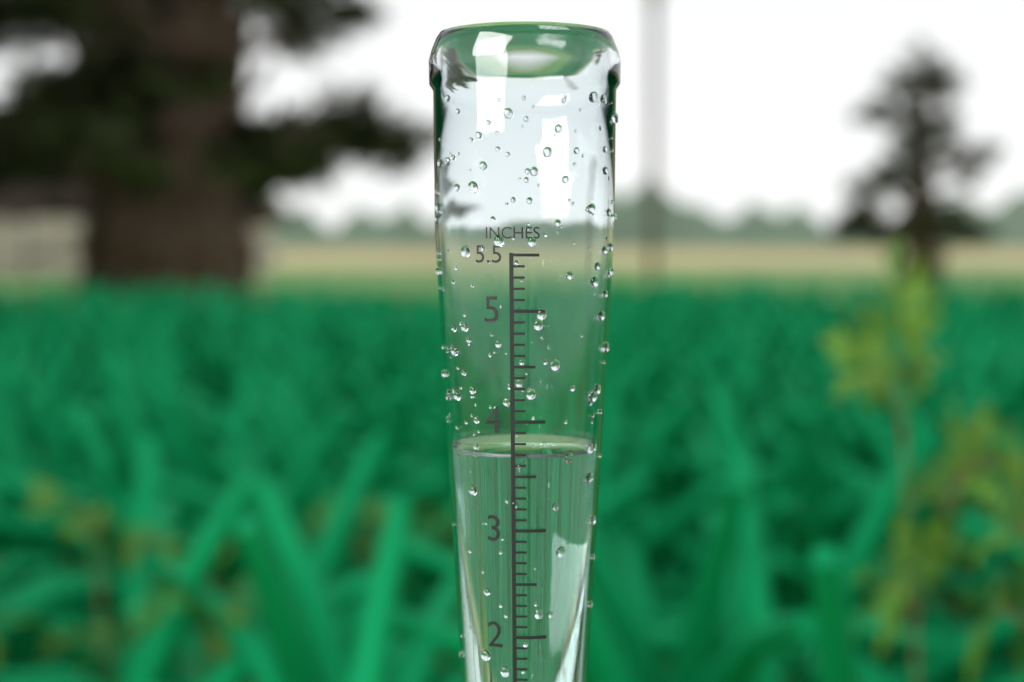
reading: 3.7 in
